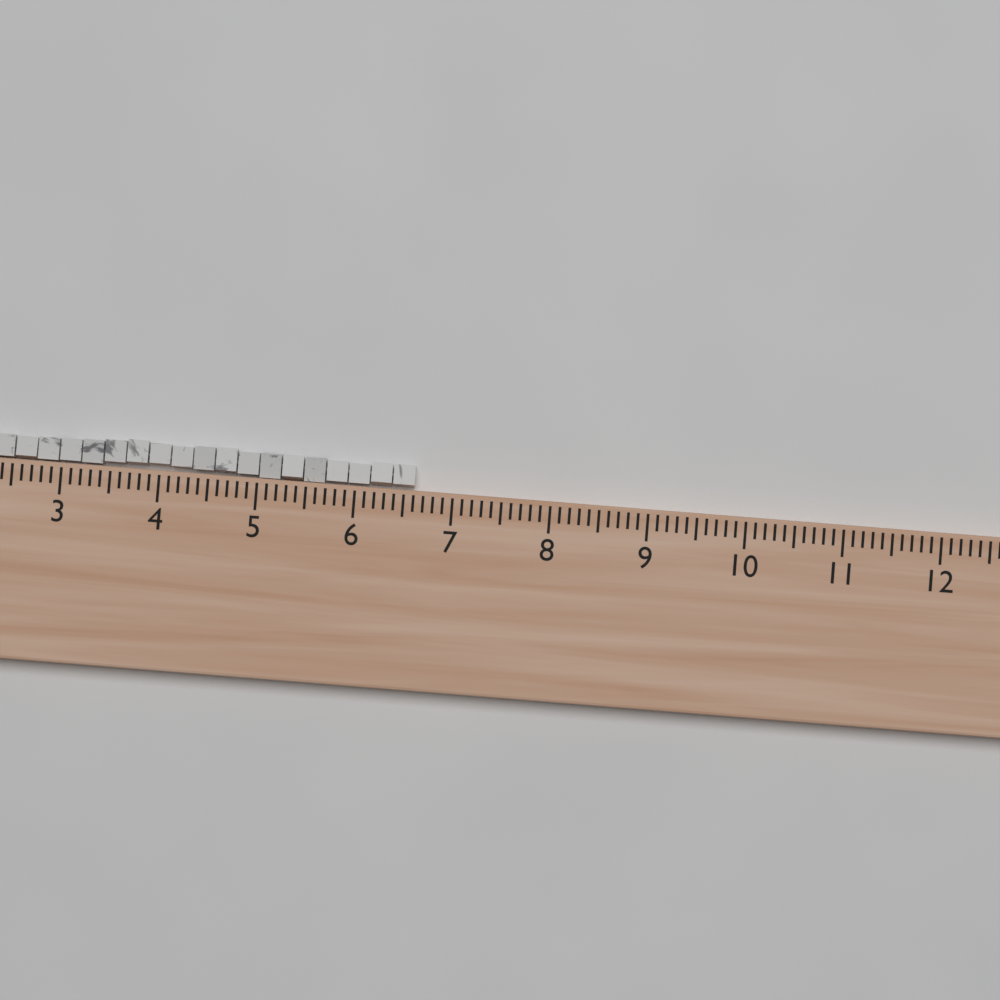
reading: 6.6 (no unit)
